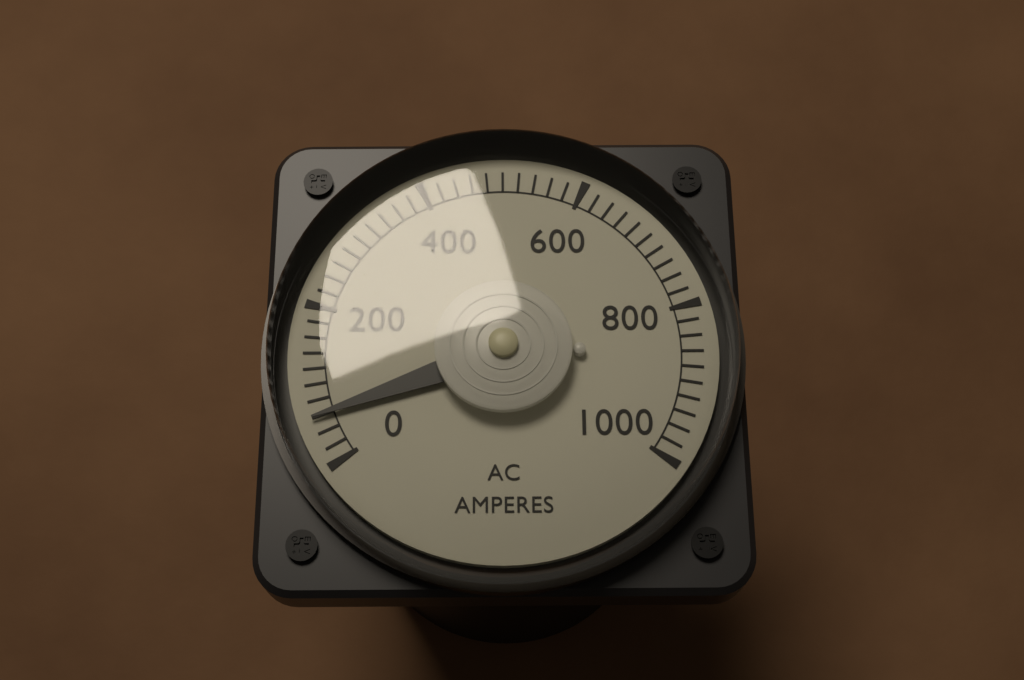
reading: 60 A
